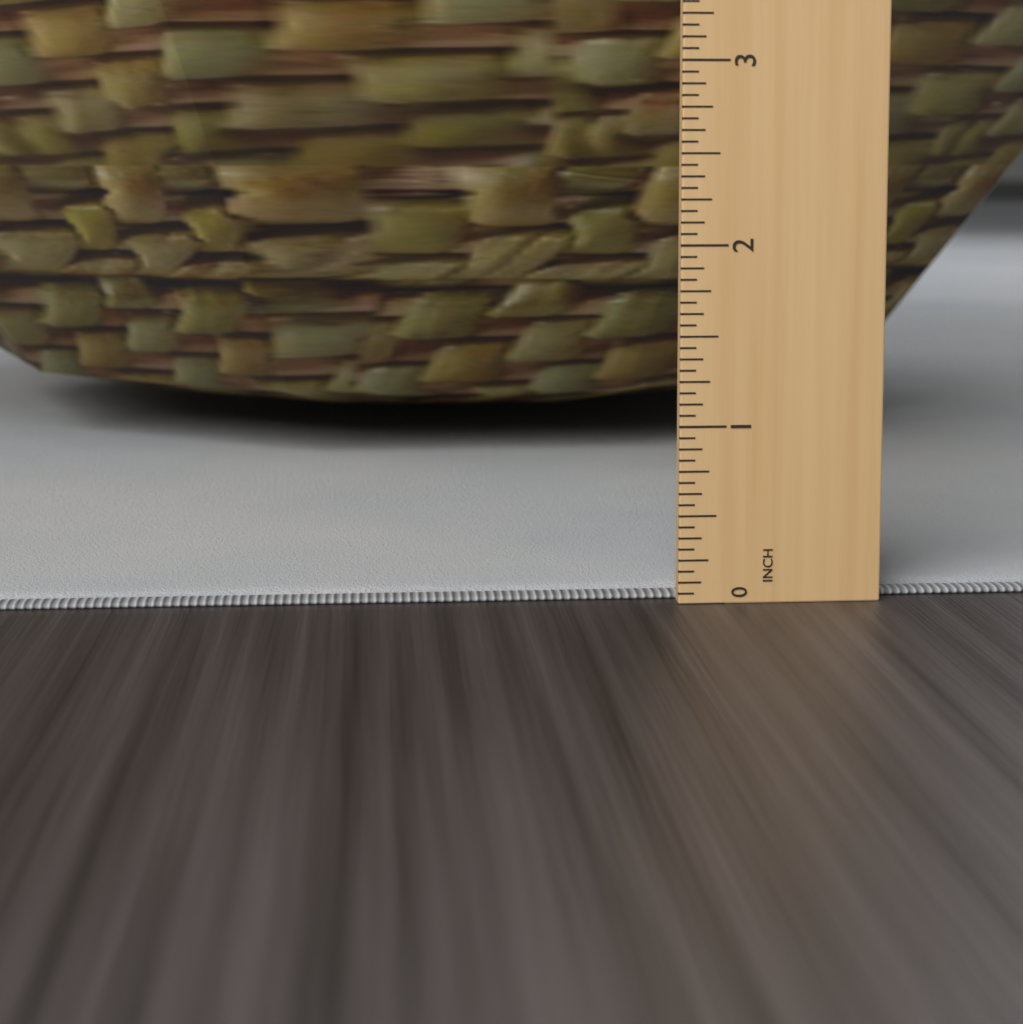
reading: 0.0625 in
